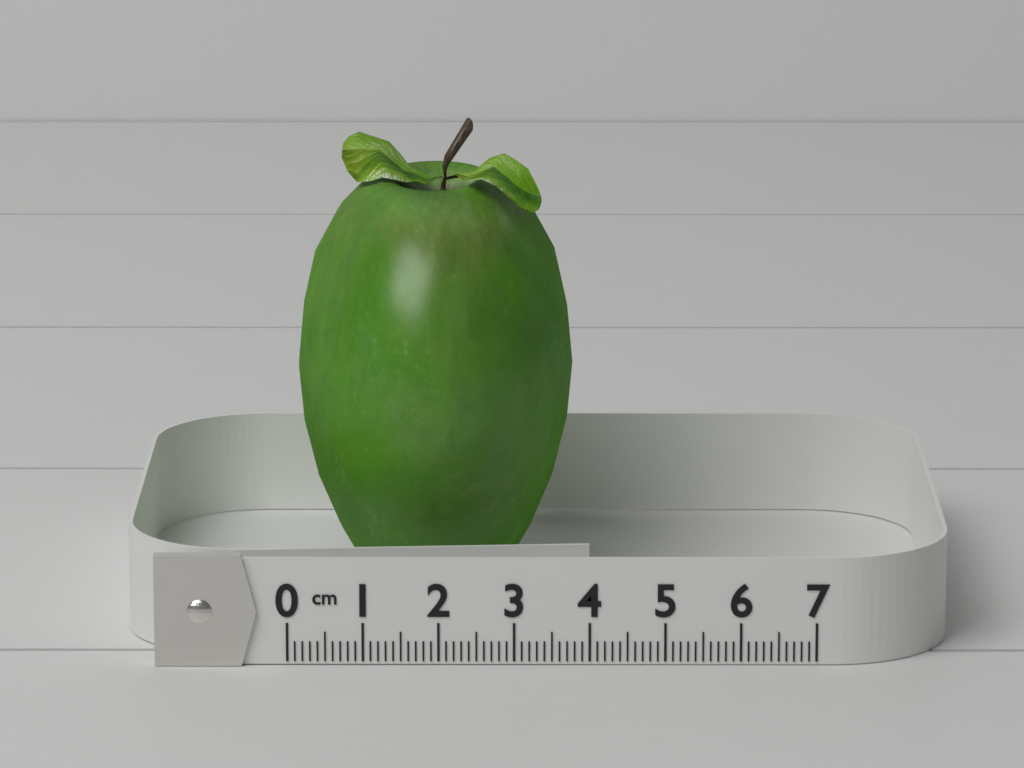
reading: 3.8 cm
